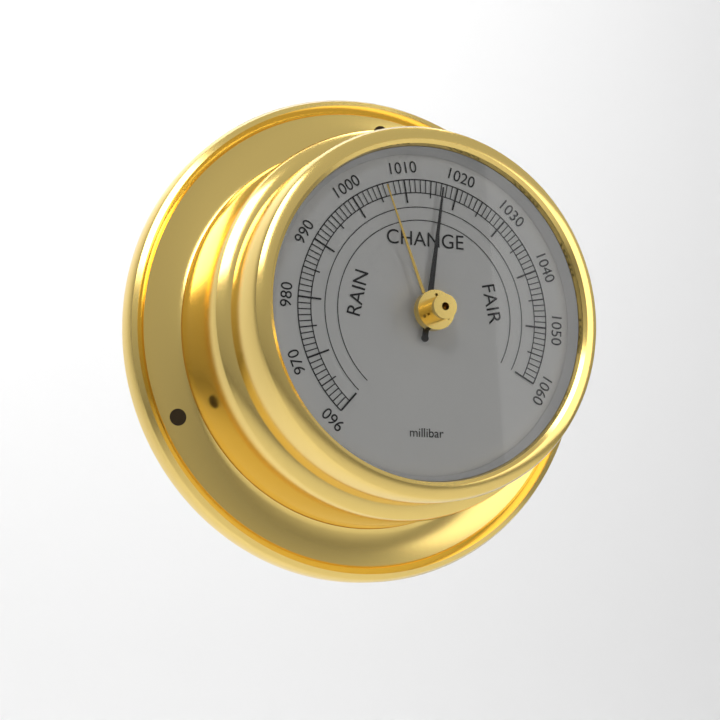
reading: 1017 millibar
